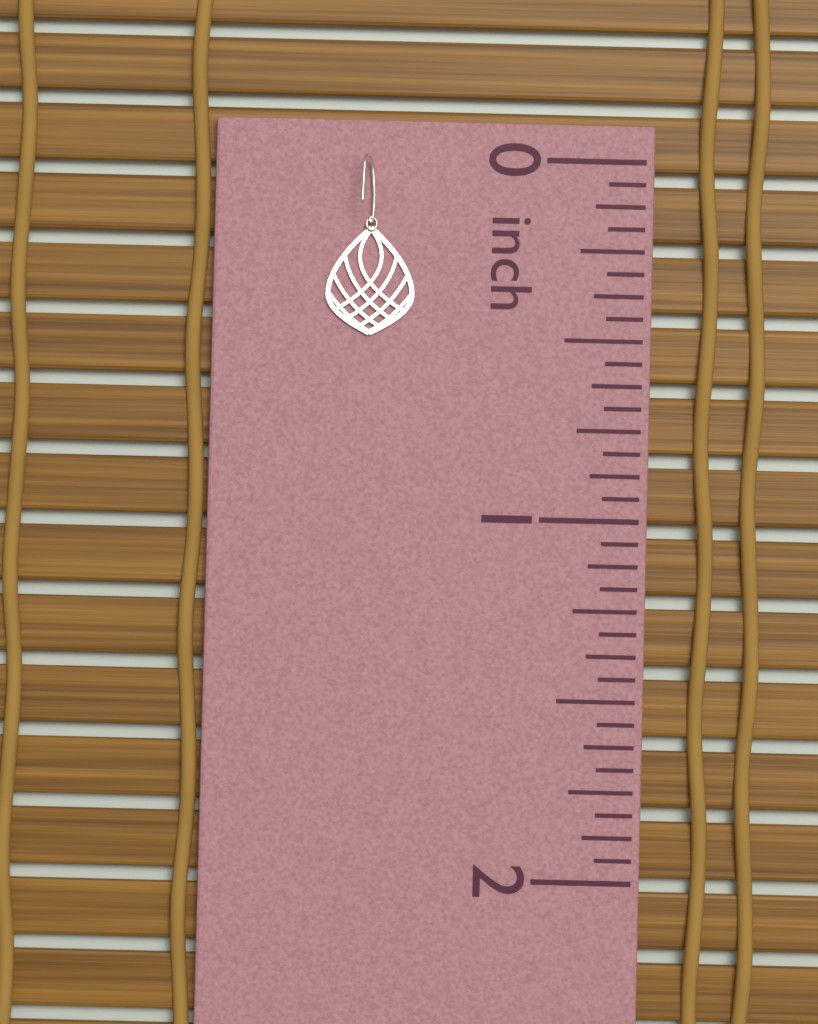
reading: 0.5000 inch
